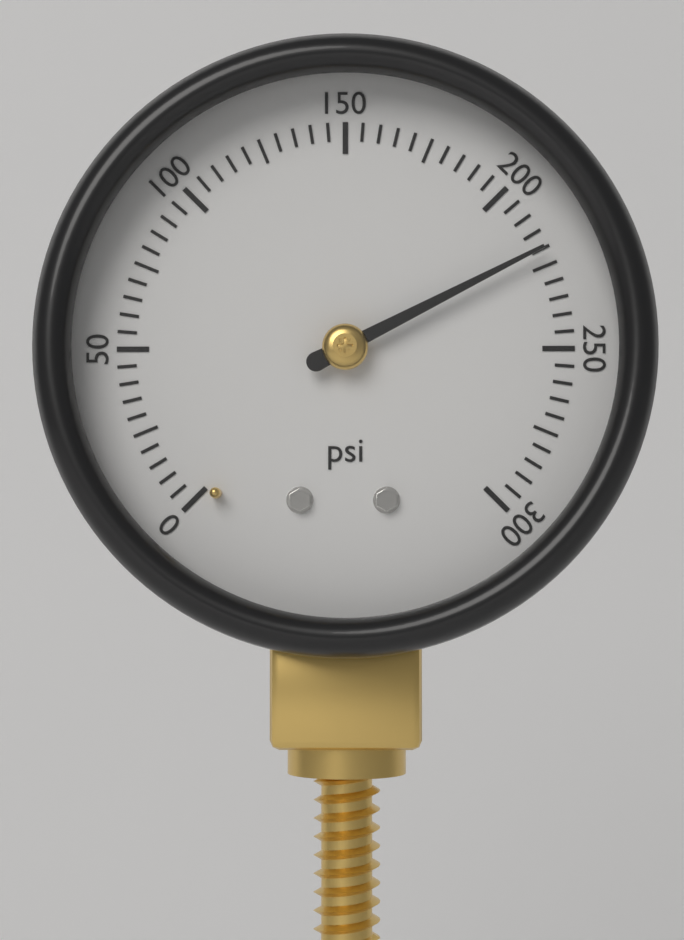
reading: 220 psi
